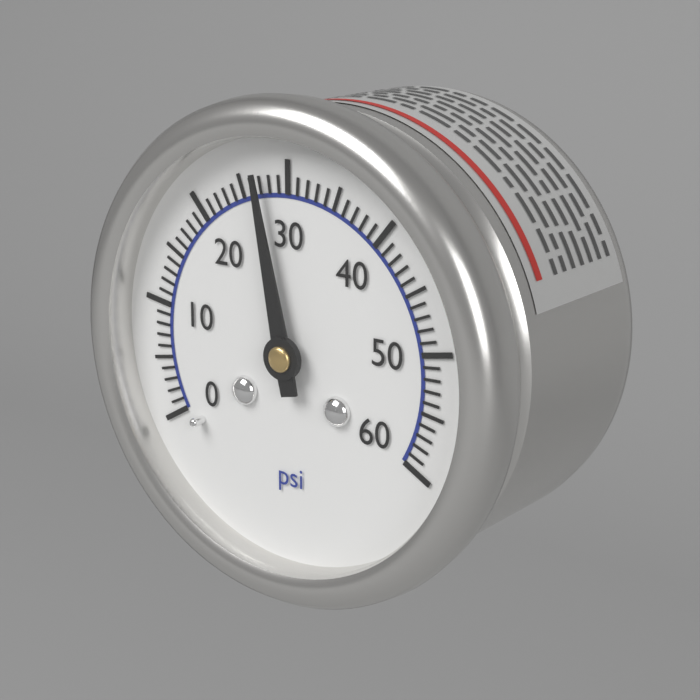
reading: 27 psi
